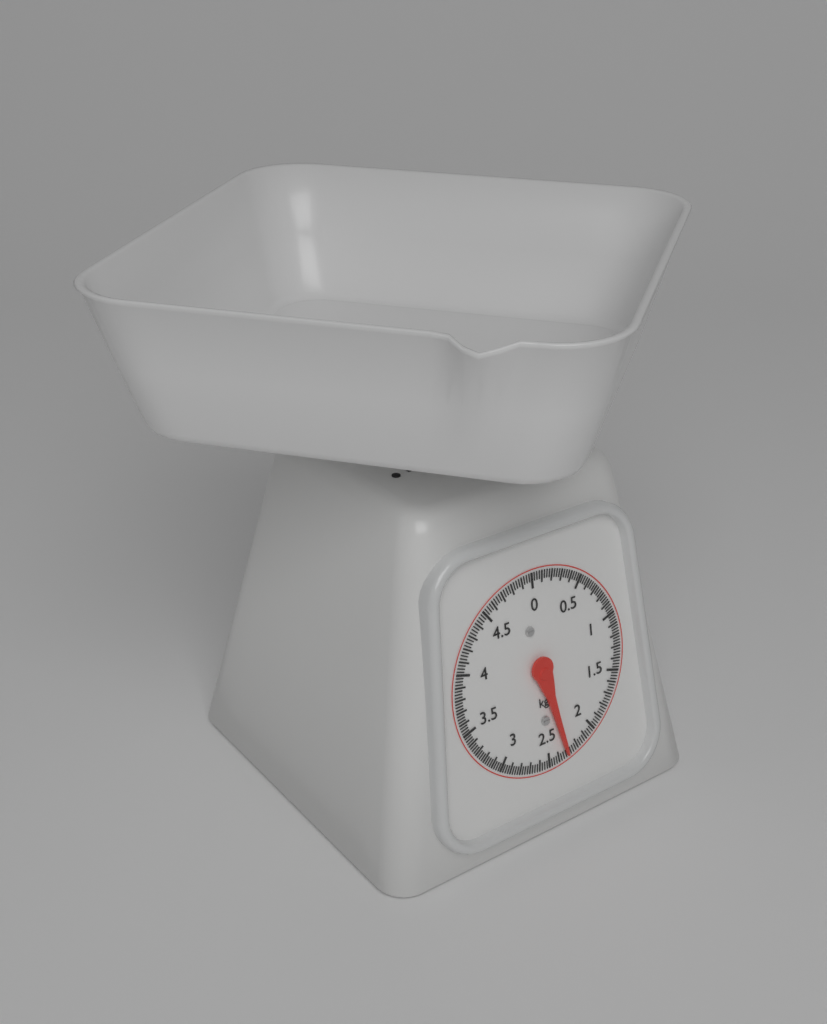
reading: 2.325 kg
